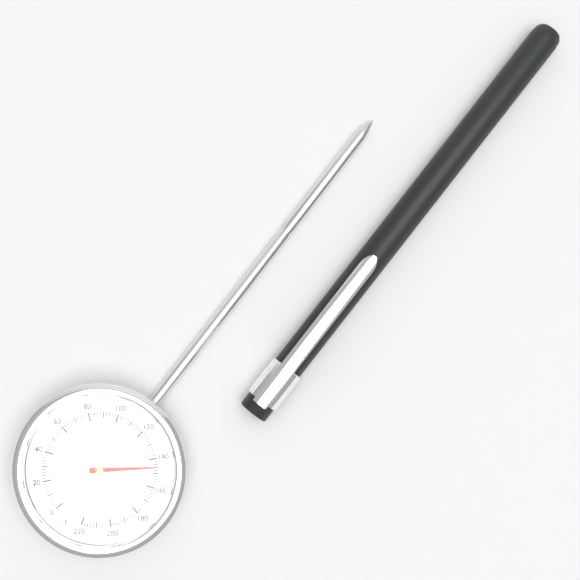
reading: 146 °F
